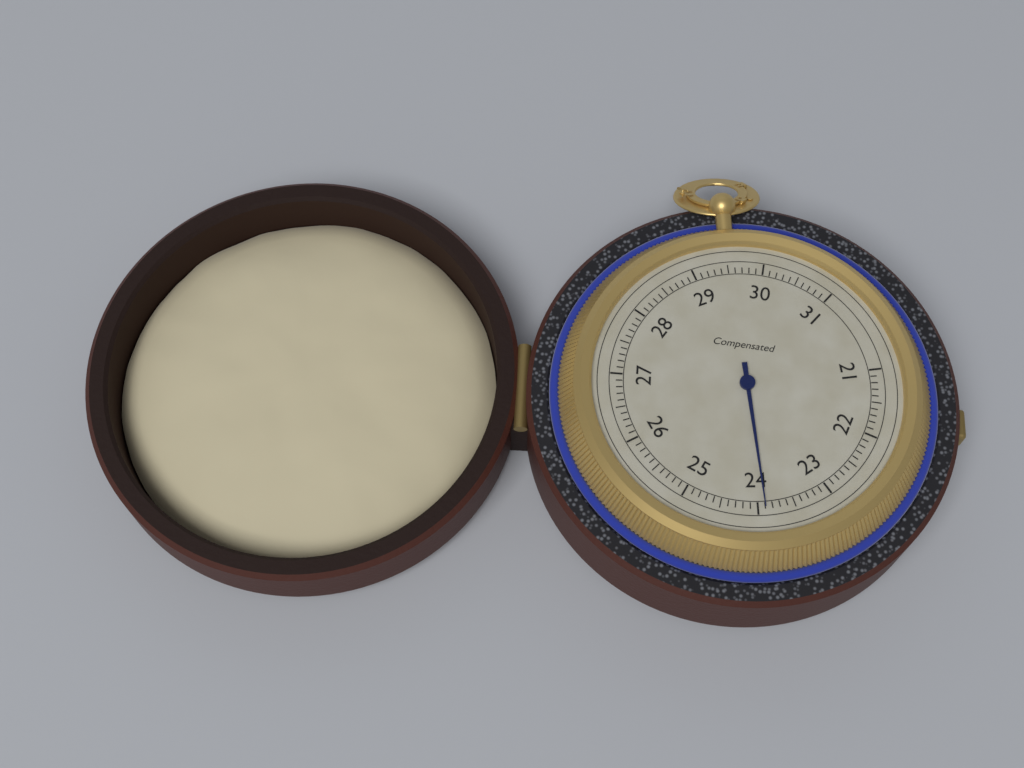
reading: 23.9 (no unit)
